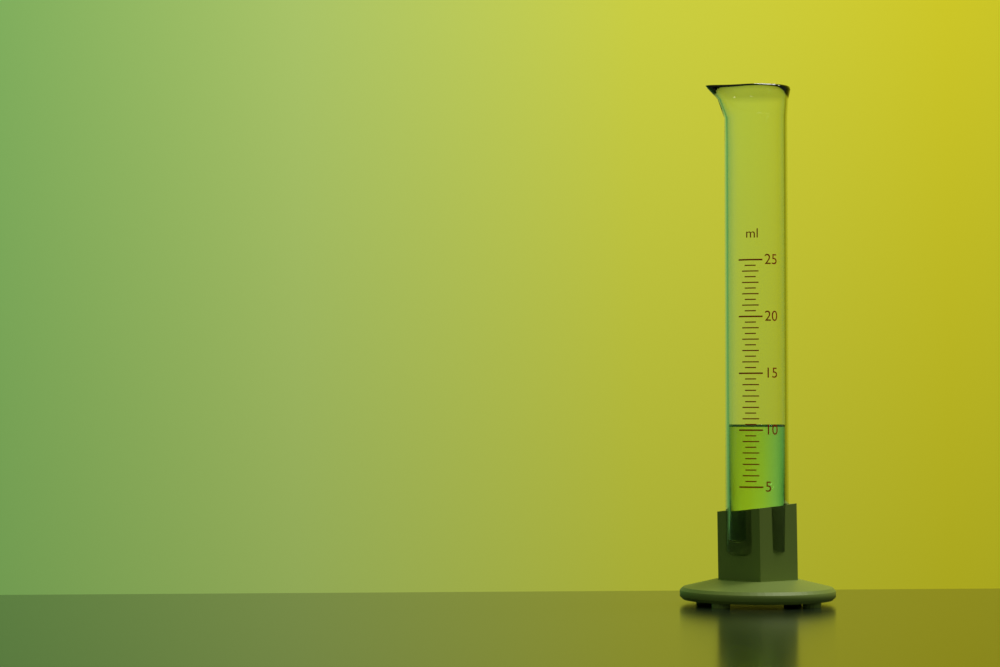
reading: 10.5 ml
